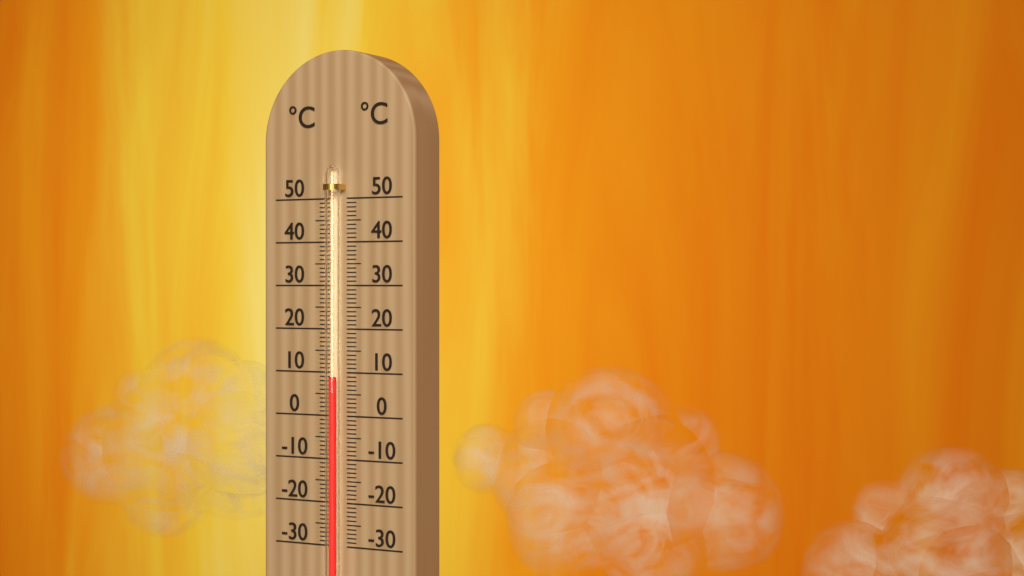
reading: 9 °C
